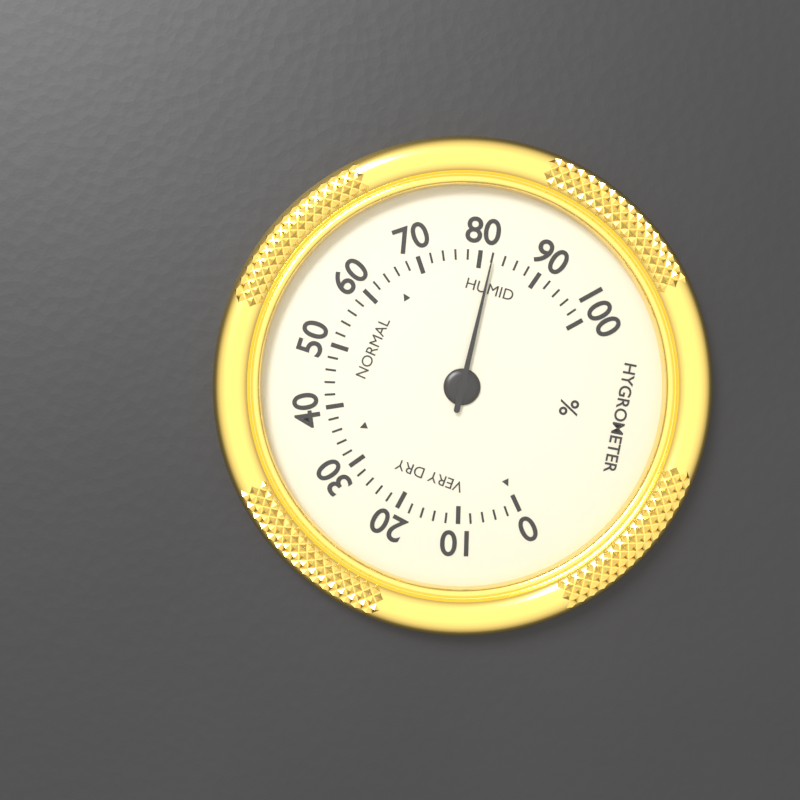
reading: 82 %
